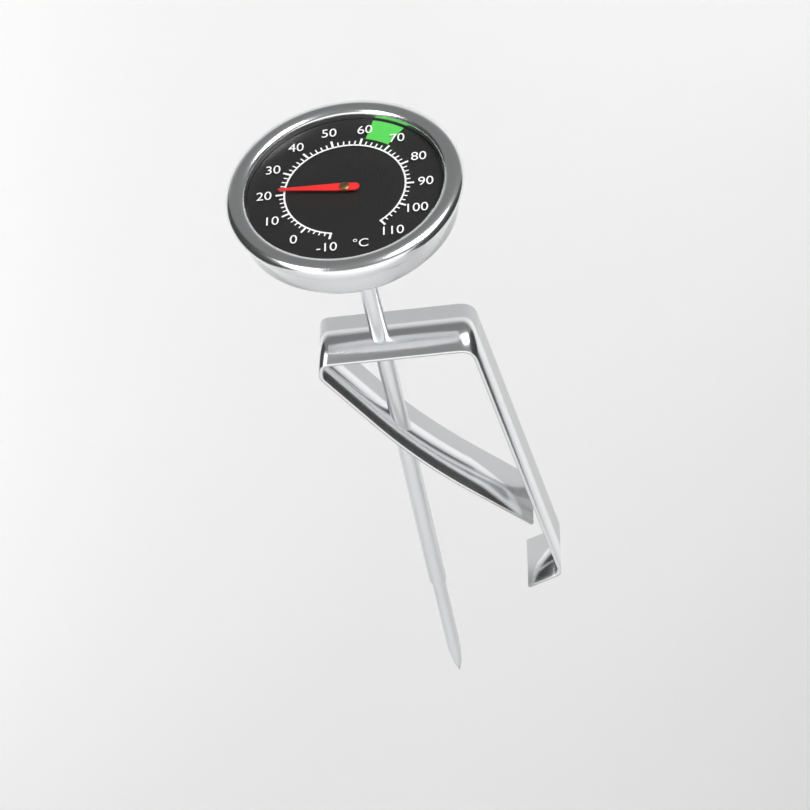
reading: 22 °C
